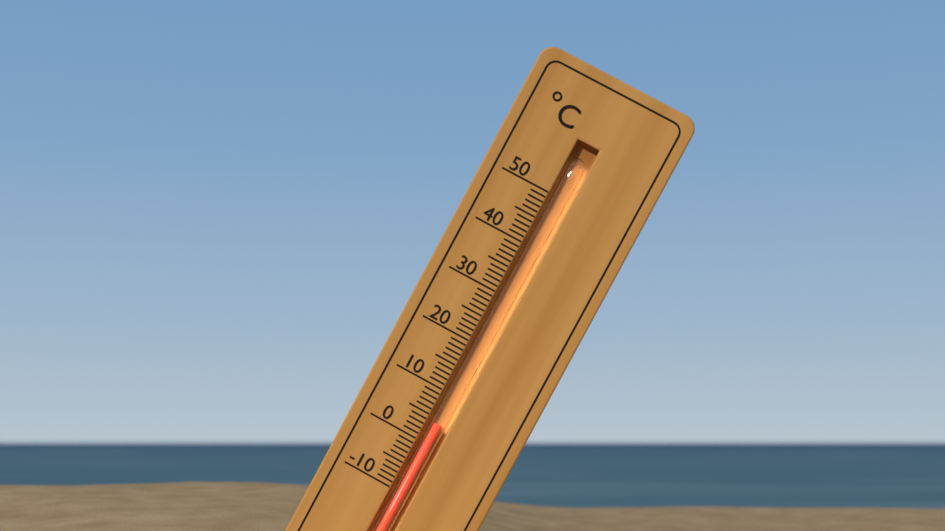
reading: 4 °C
